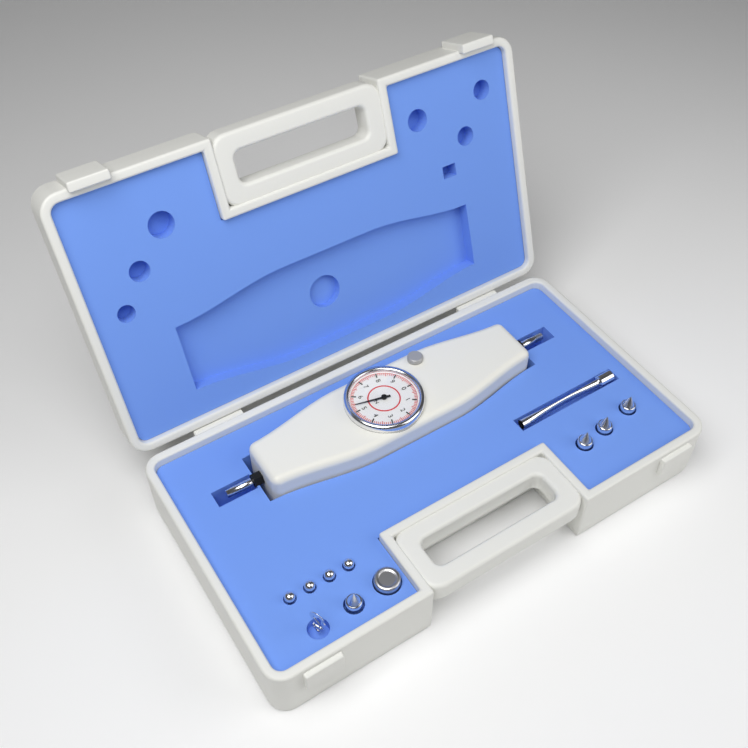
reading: 5.4 N
